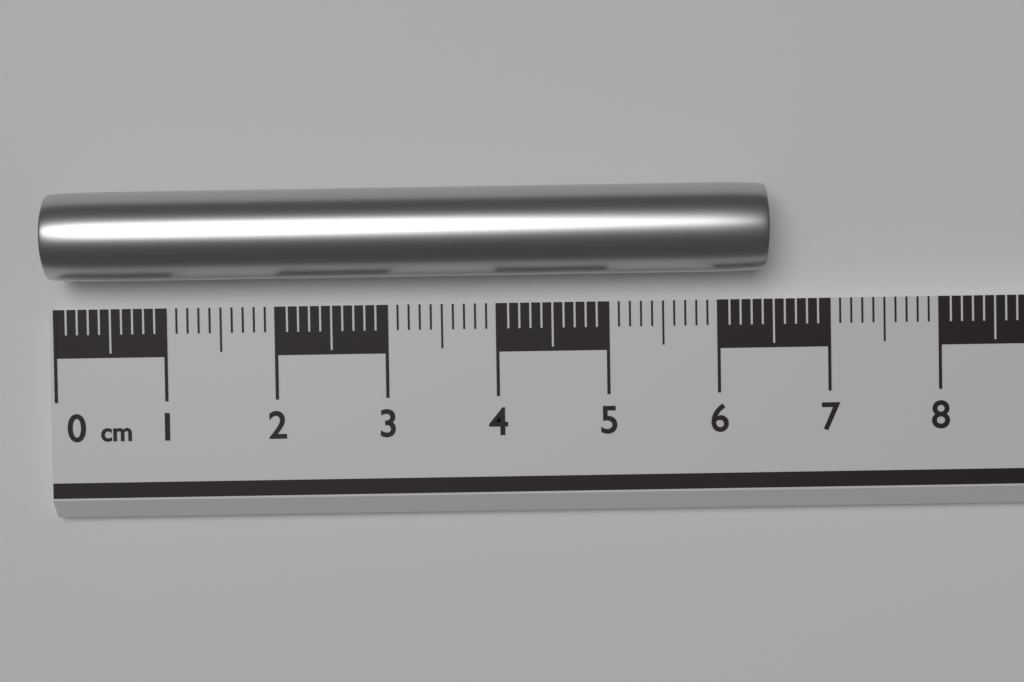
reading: 6.4 cm
